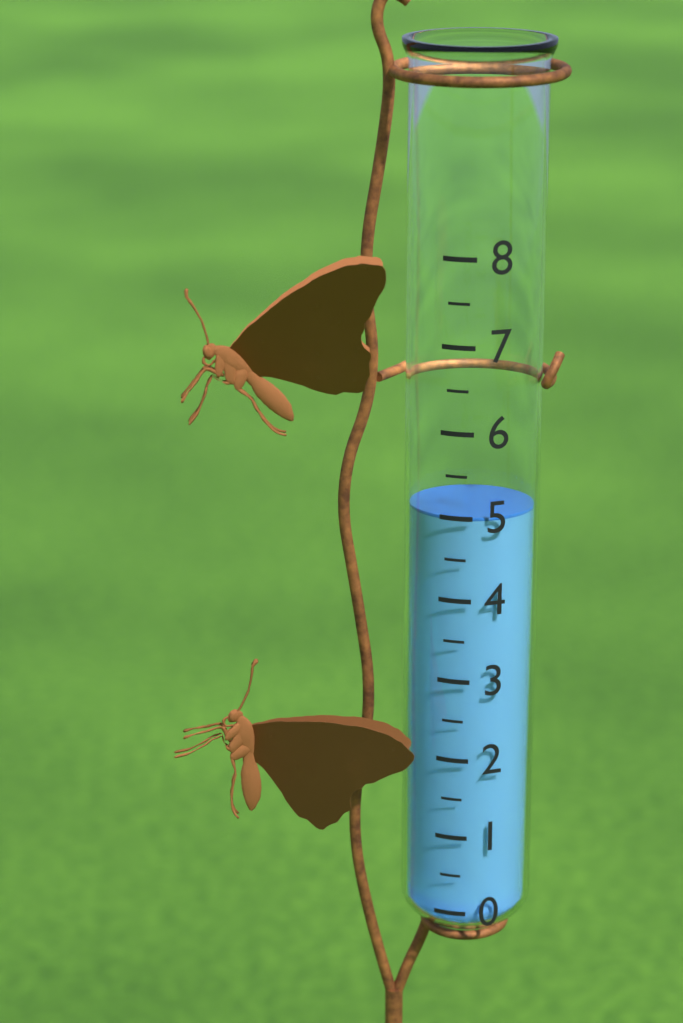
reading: 5.0 (no unit)
